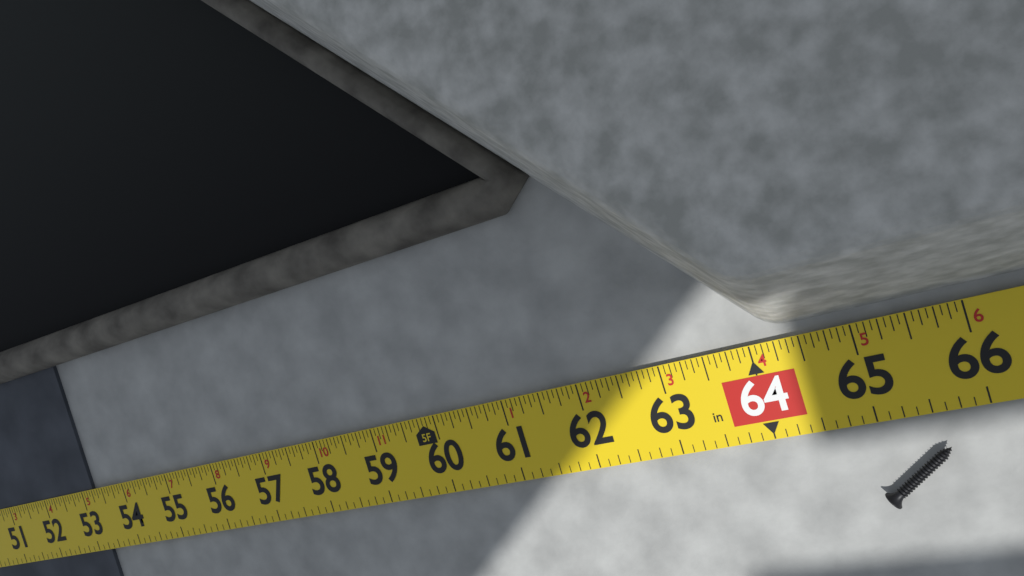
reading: 53.2500 in
